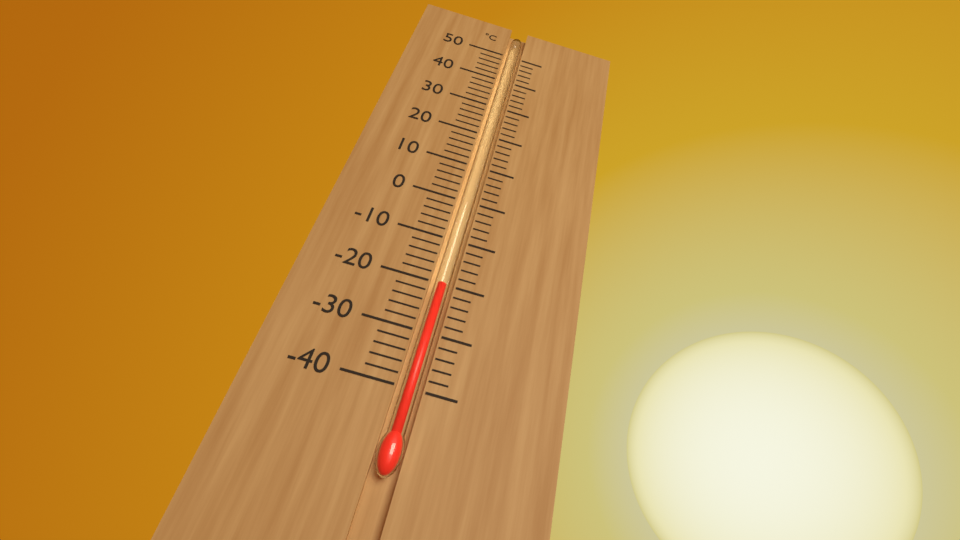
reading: -20 °C
